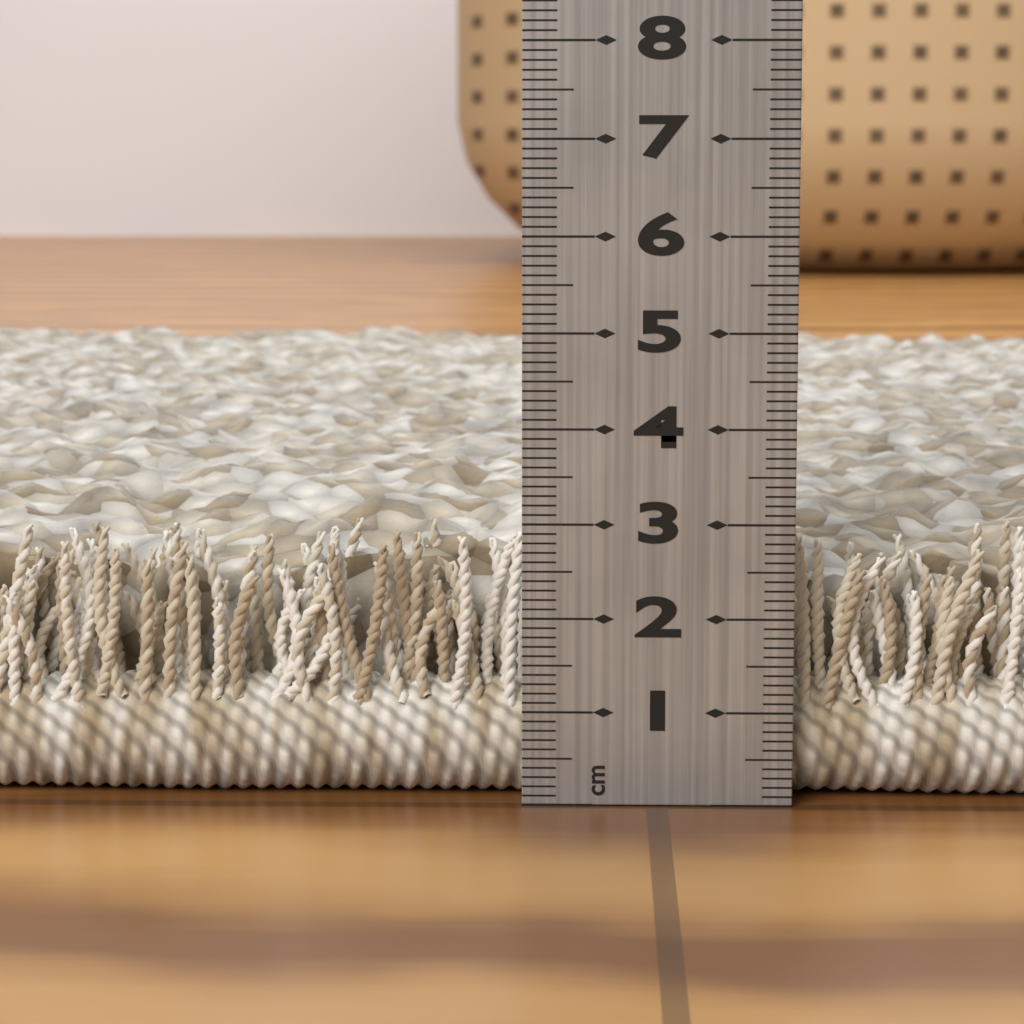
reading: 3.1 cm
